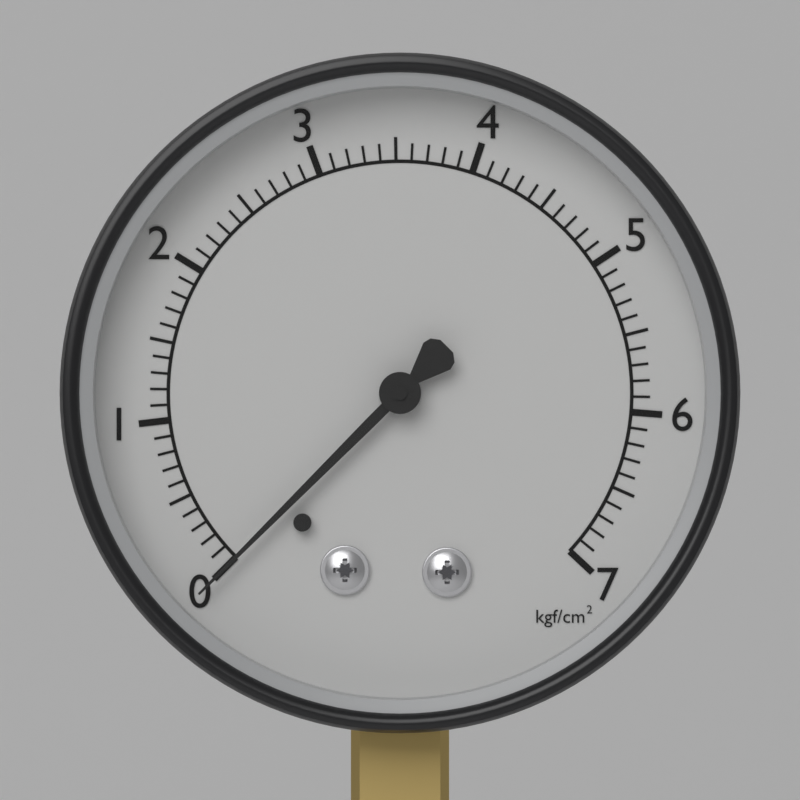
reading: 0.0 kgf/cm²
